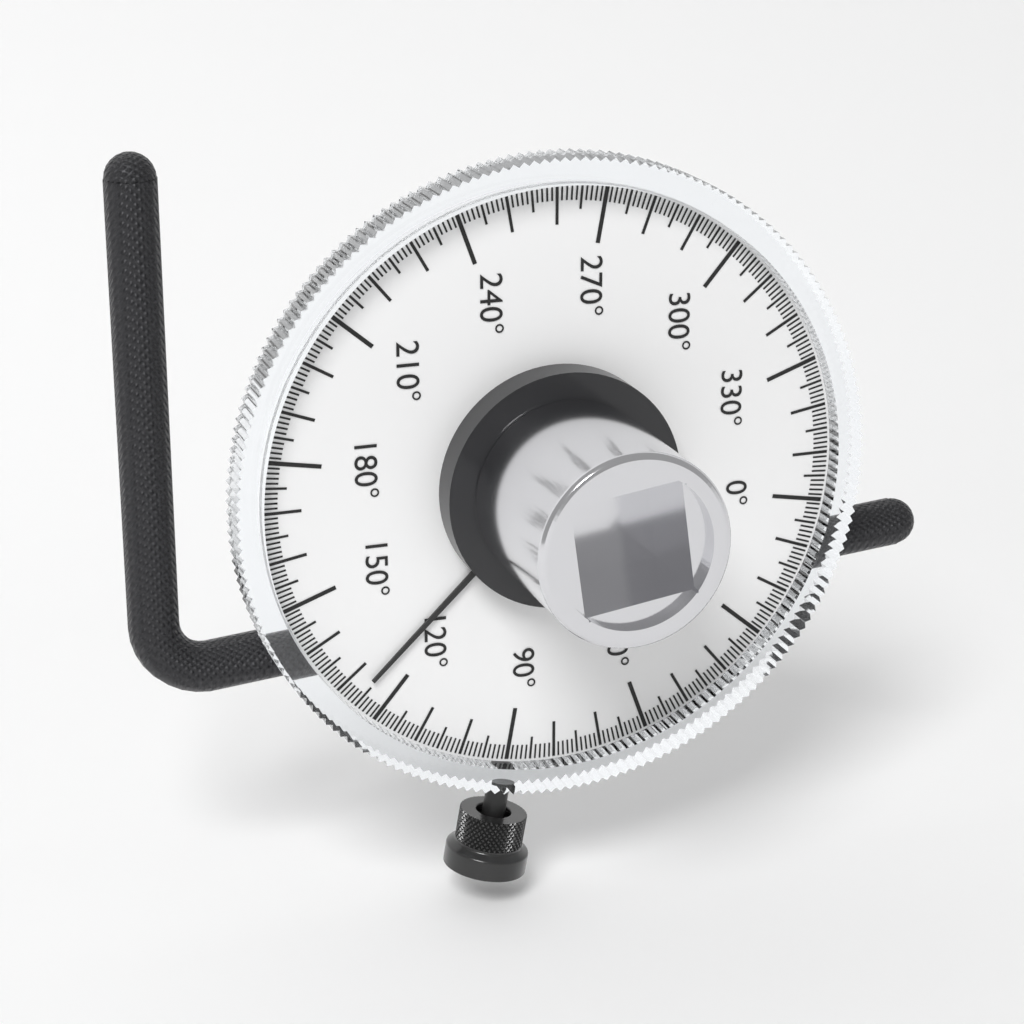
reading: 126 °
